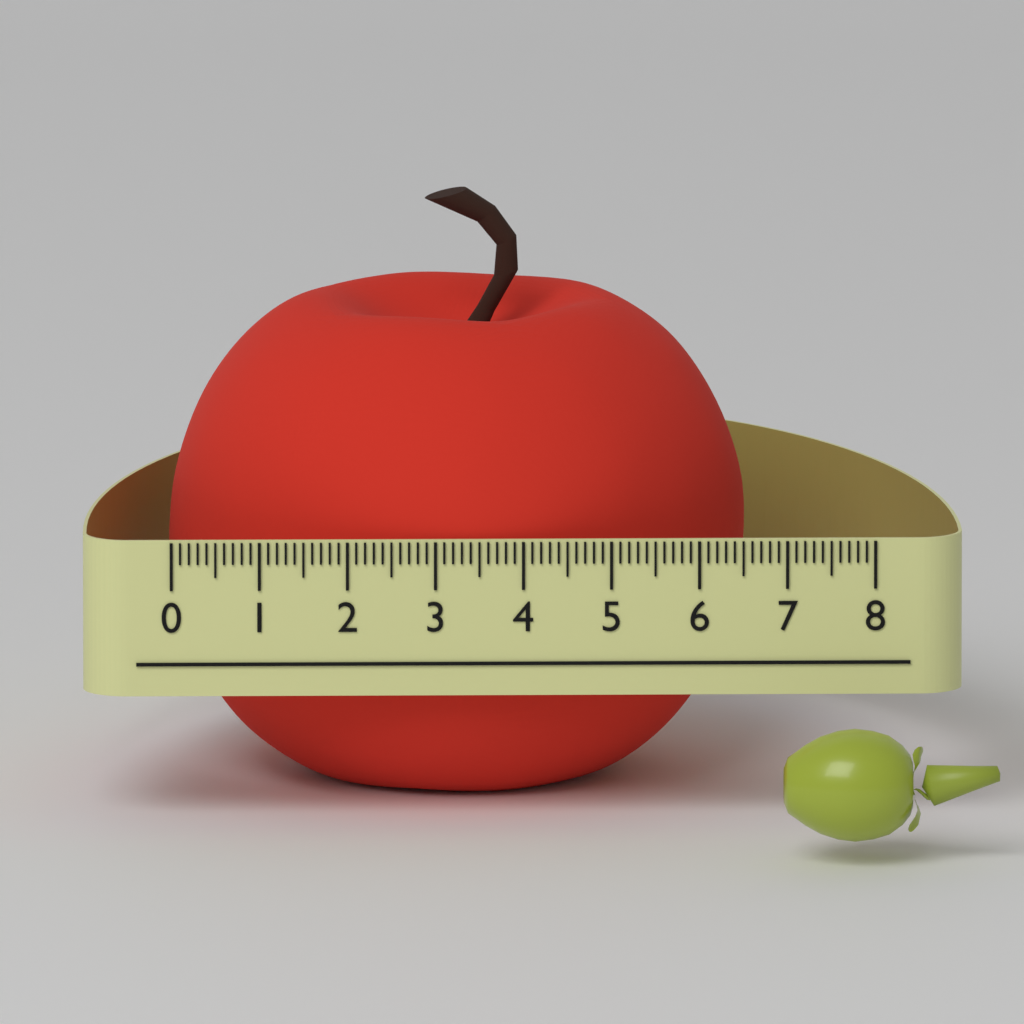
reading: 6.6 (no unit)
